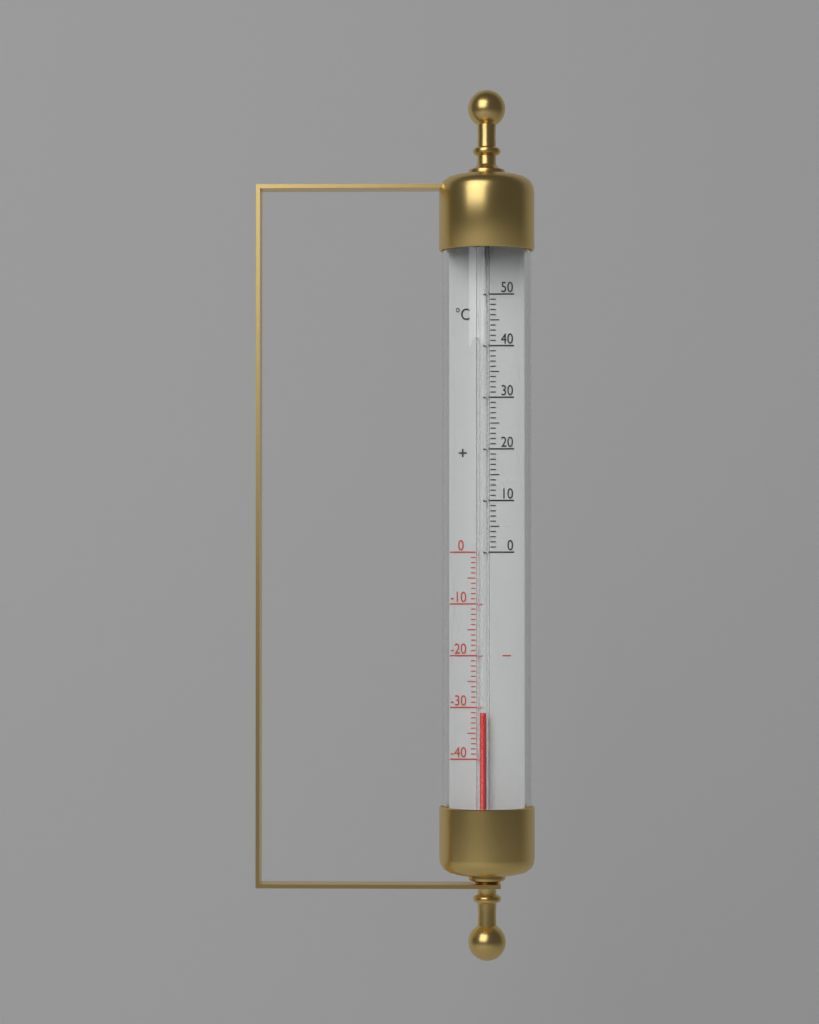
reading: -31 °C
